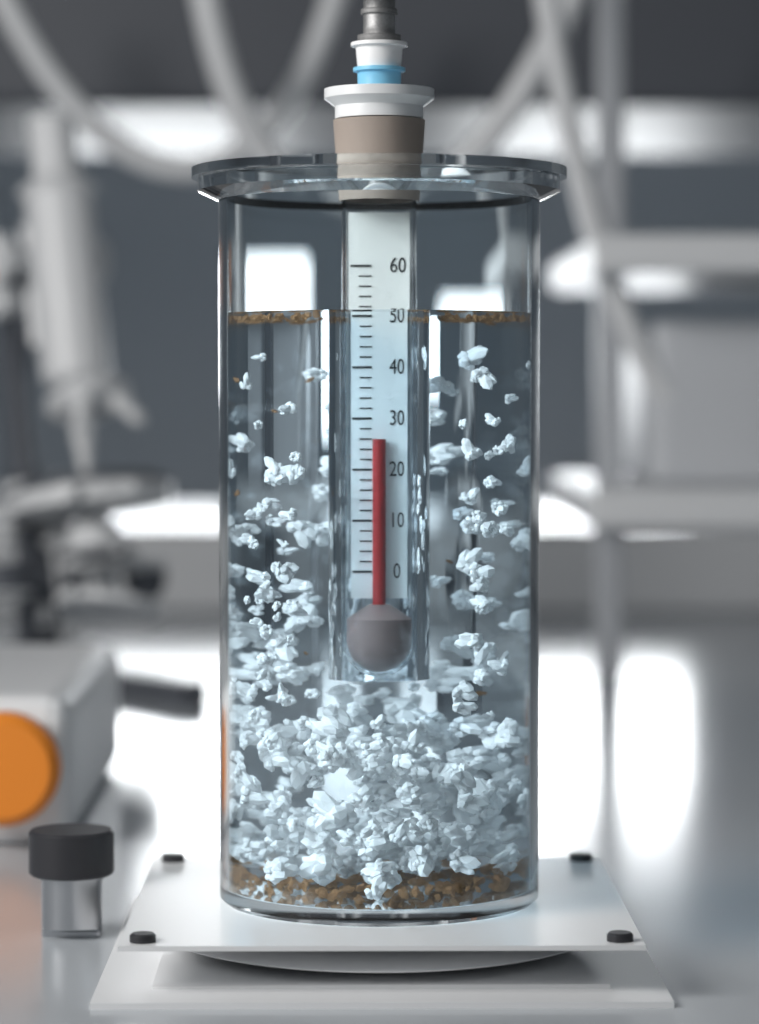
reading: 26 (no unit)
